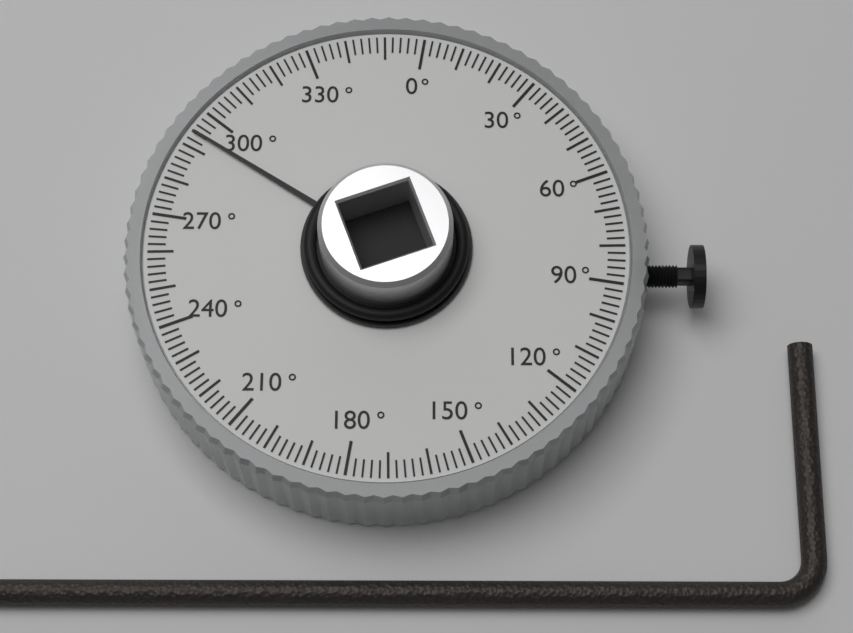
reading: 294 °
